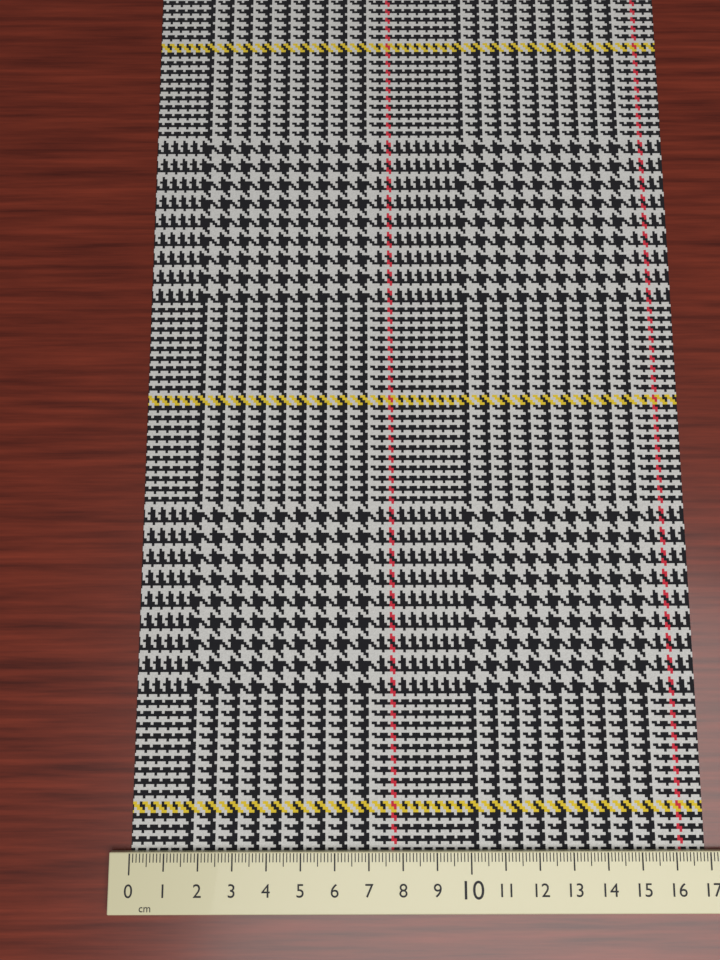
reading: 16.9 cm
